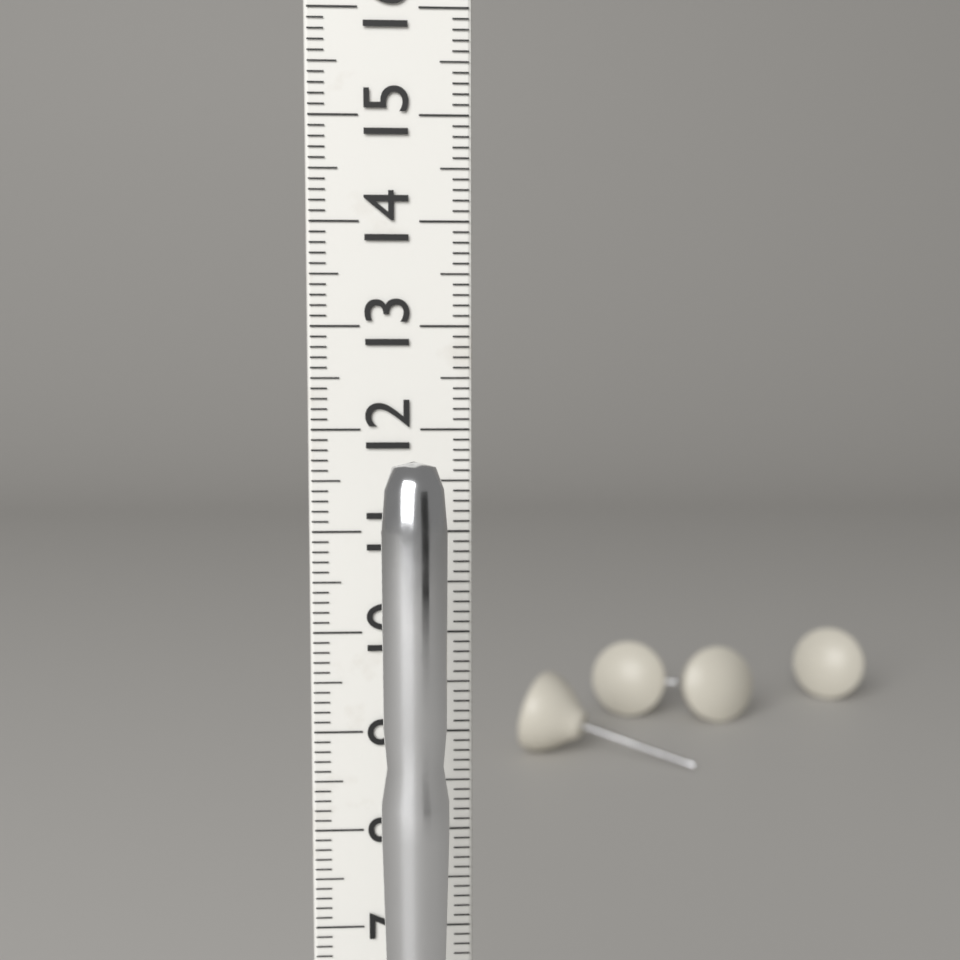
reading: 11.8 cm
